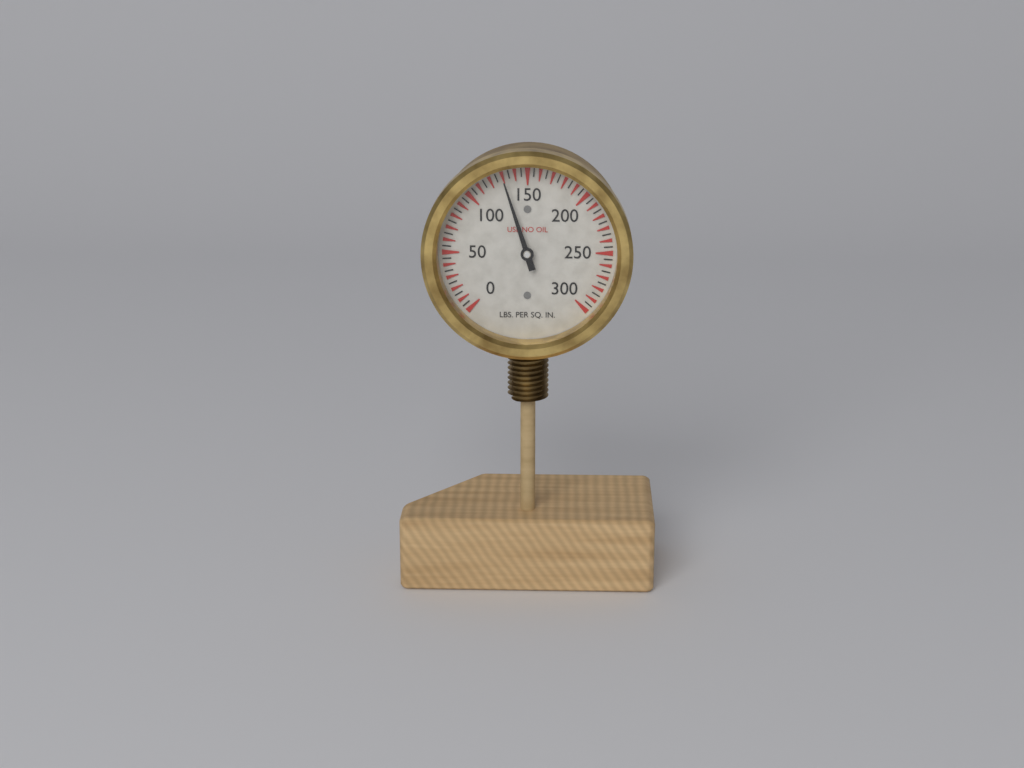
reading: 130 psi
